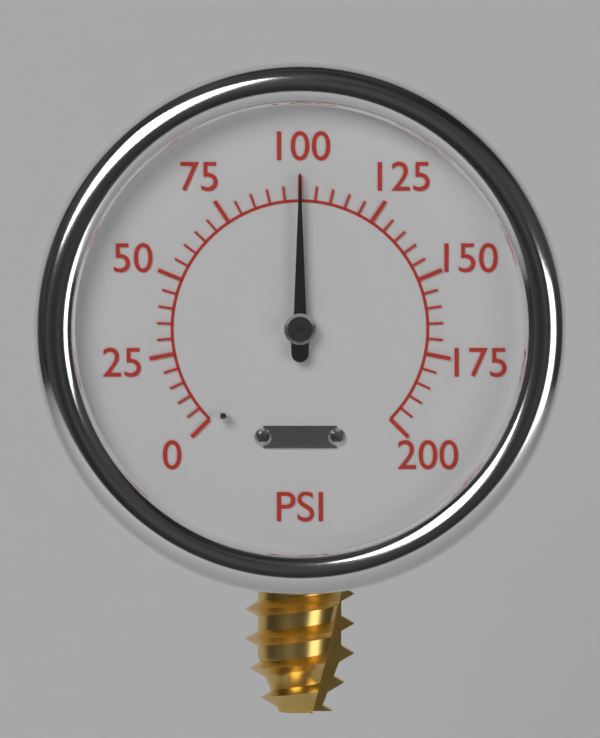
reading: 100 psi
